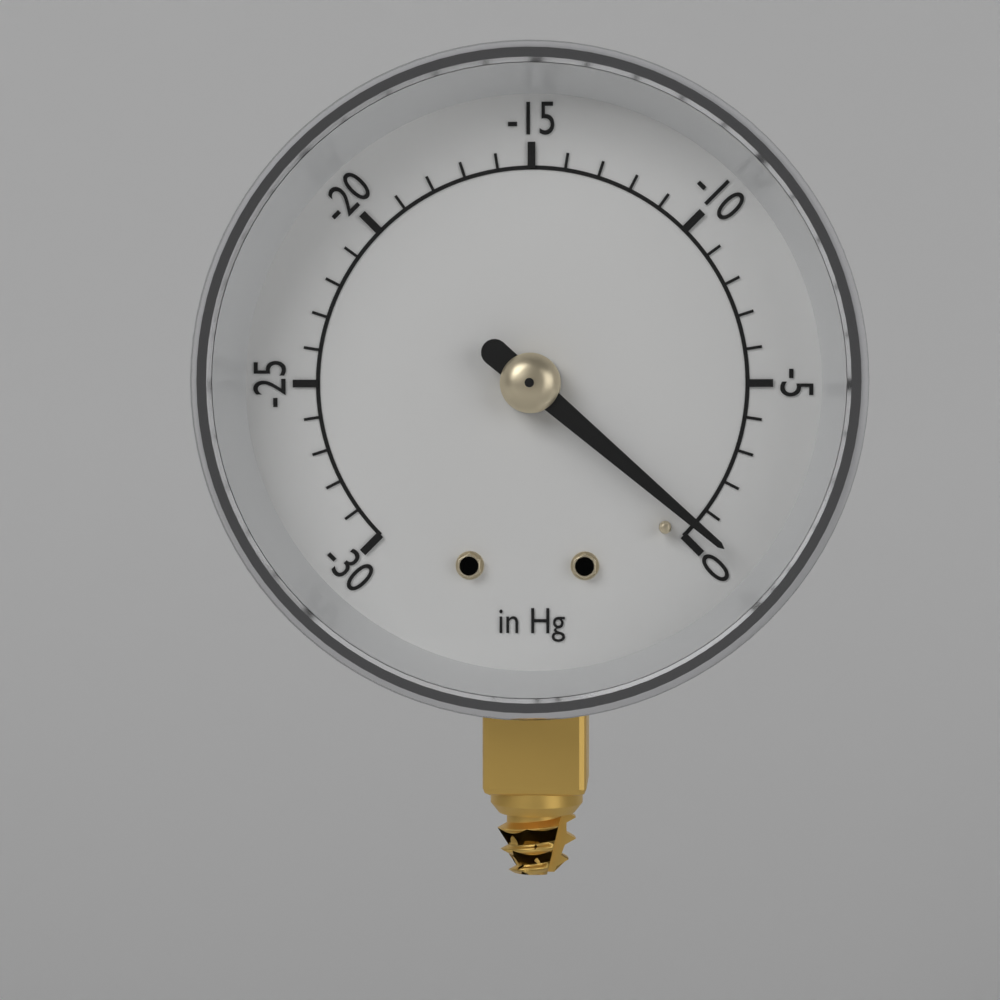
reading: -0.5 inHg
